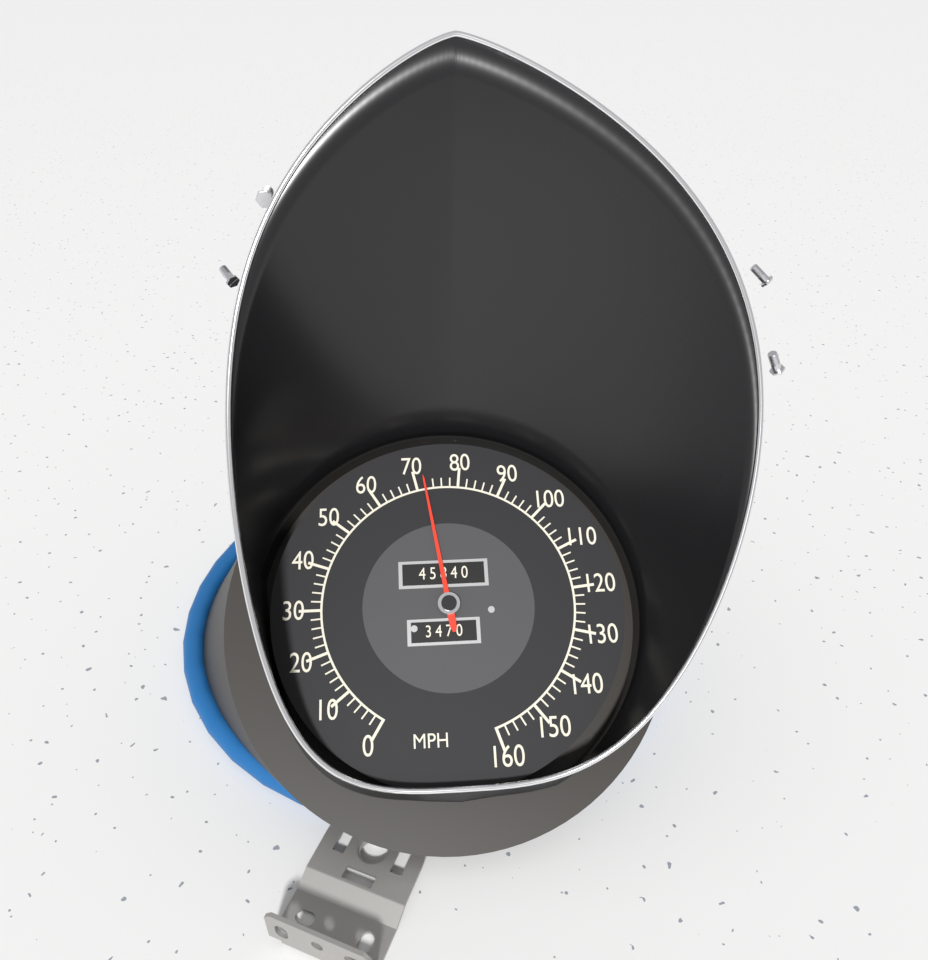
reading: 72 MPH
